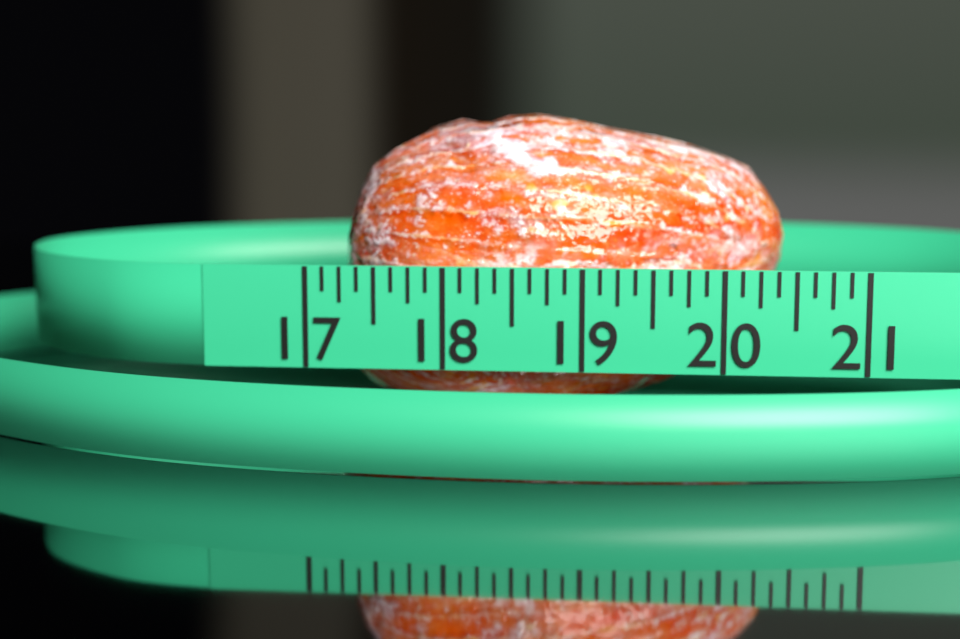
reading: 20.500 (no unit)
